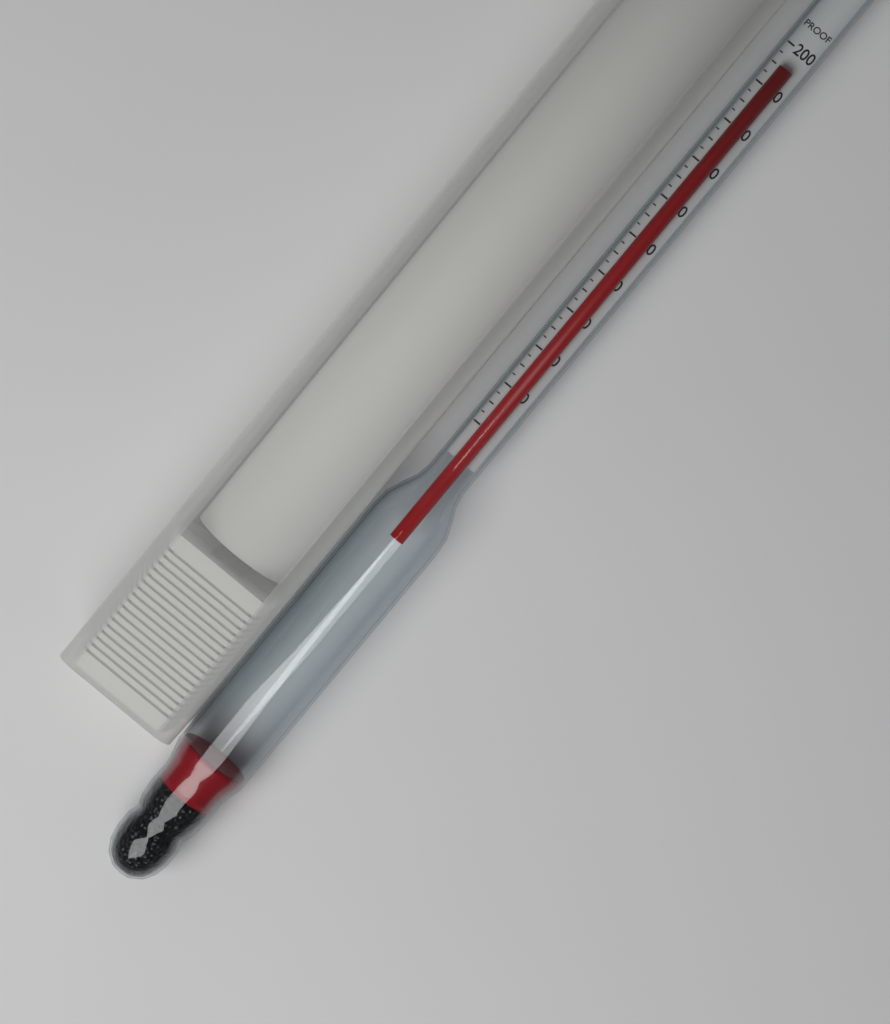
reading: 190 proof
